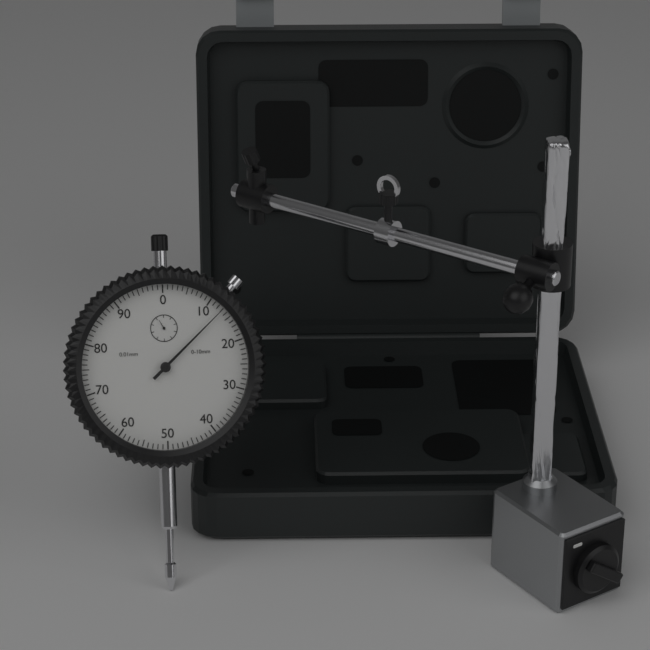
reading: 0.13 mm
